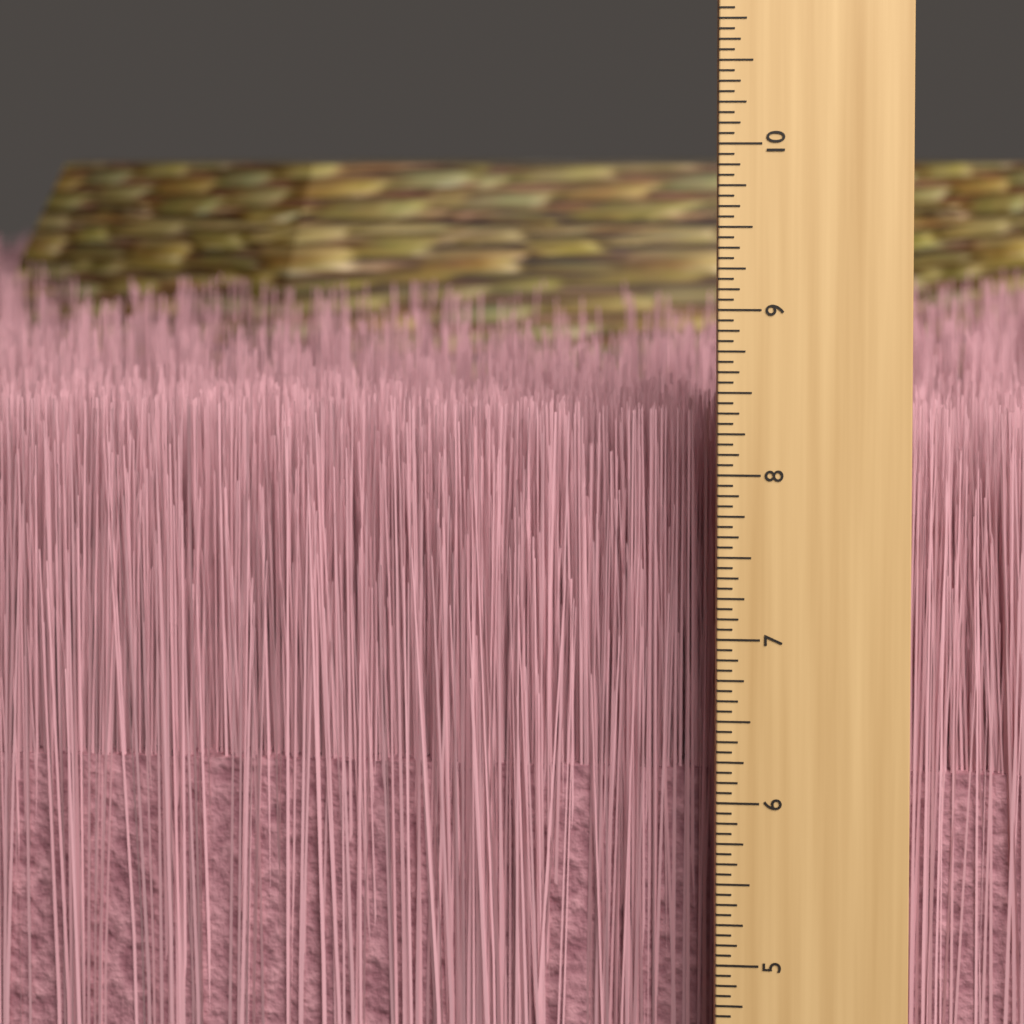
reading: 8.3125 inch
